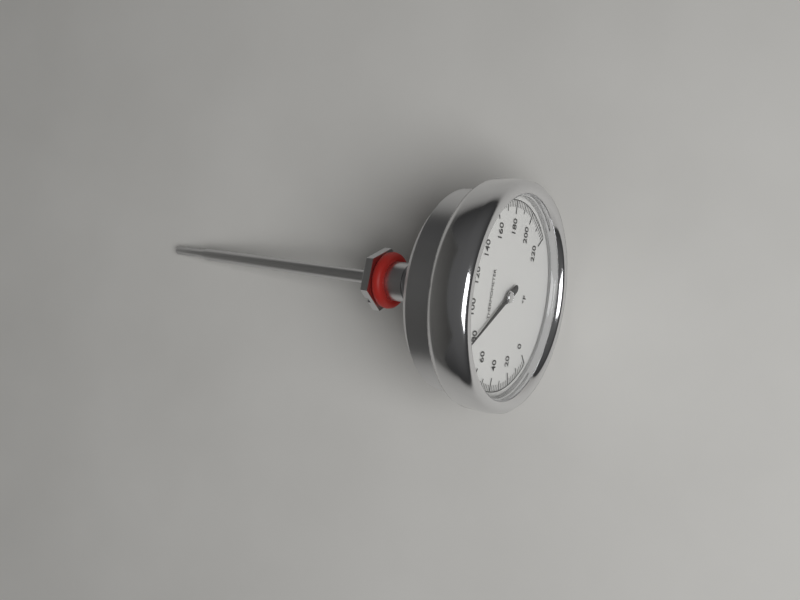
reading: 80 °F
